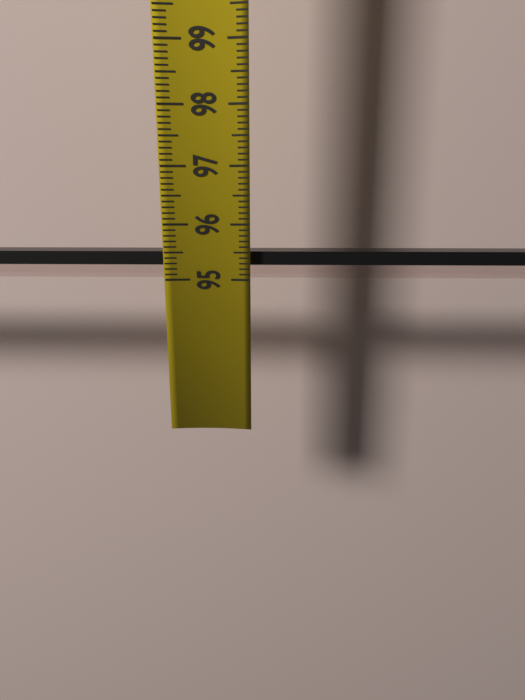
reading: 95.5 (no unit)
